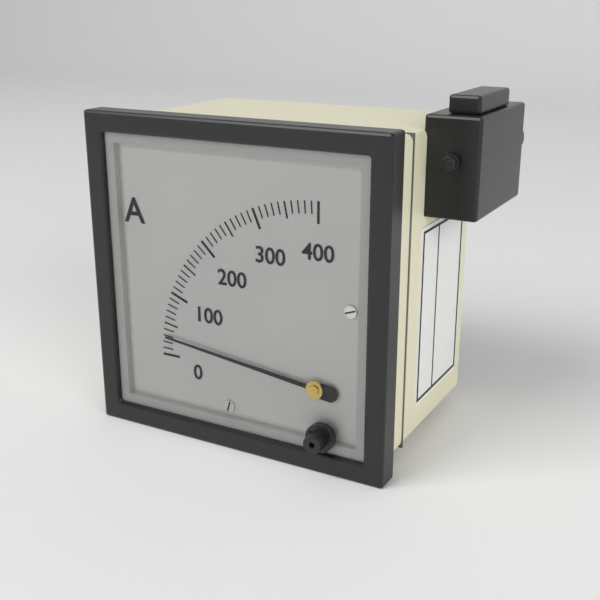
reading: 30 A
